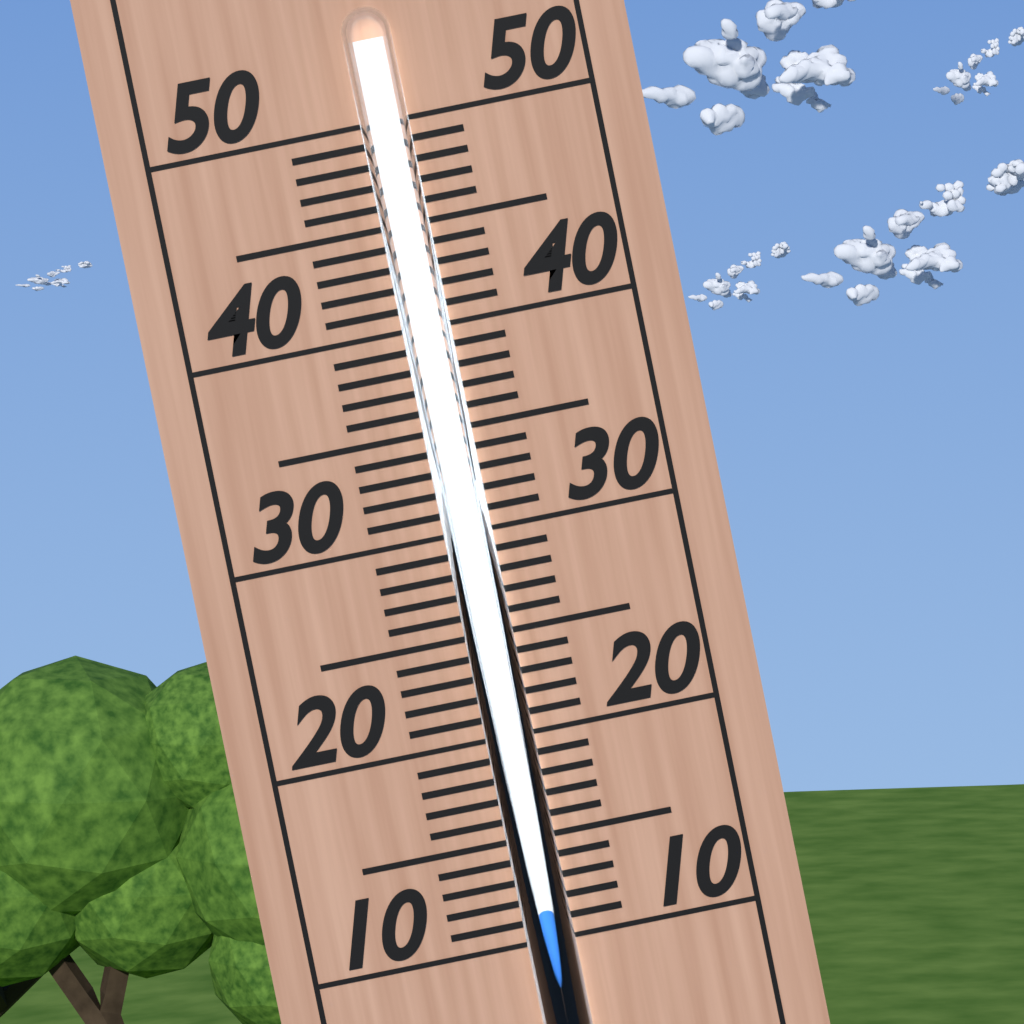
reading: 12 (no unit)
